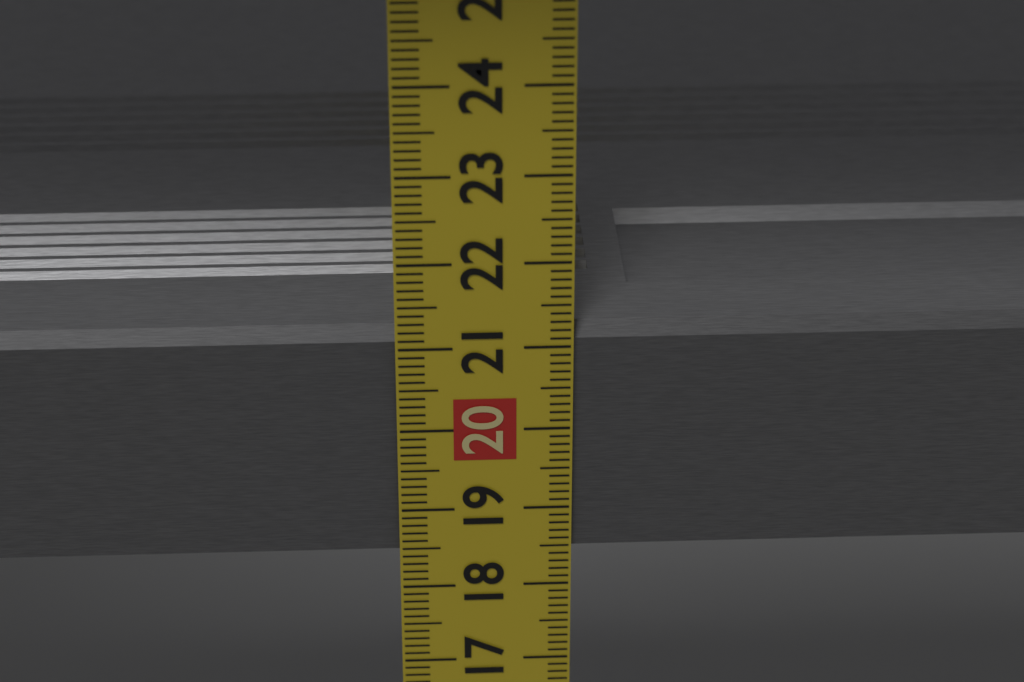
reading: 21.2 cm
